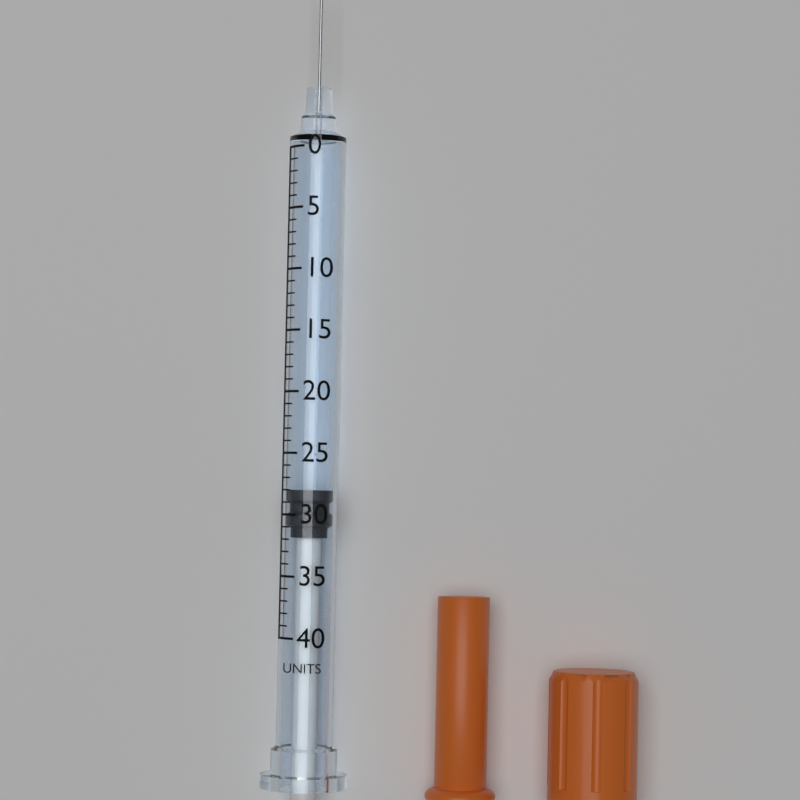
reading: 28 units
